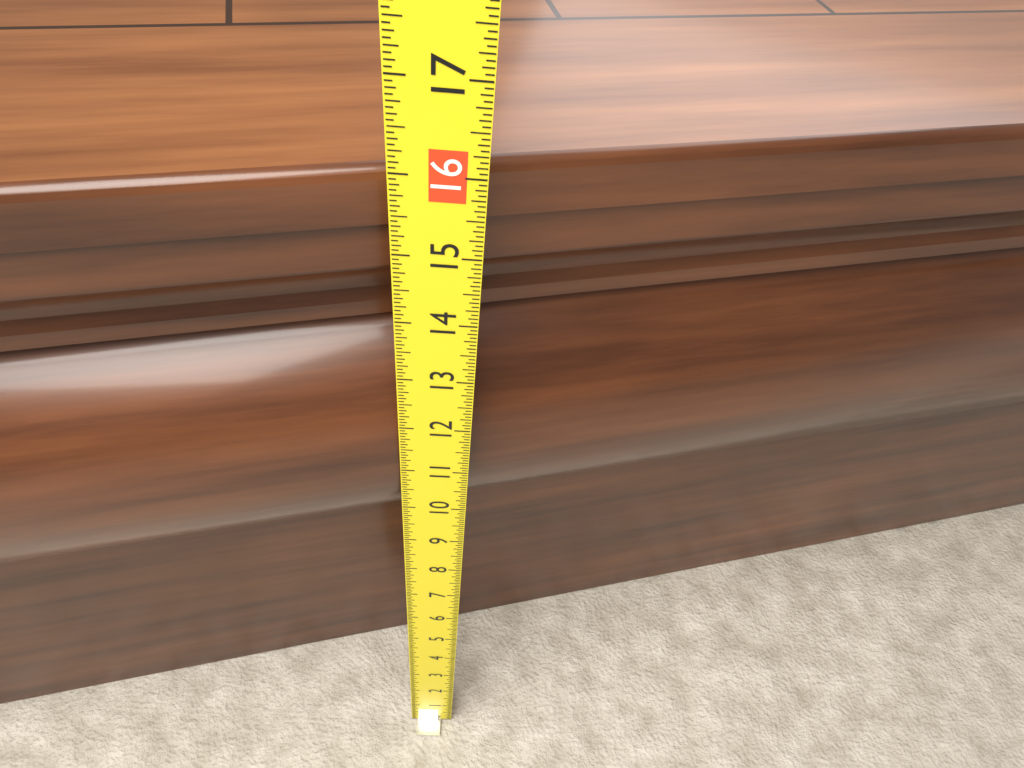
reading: 15.7500 (no unit)
